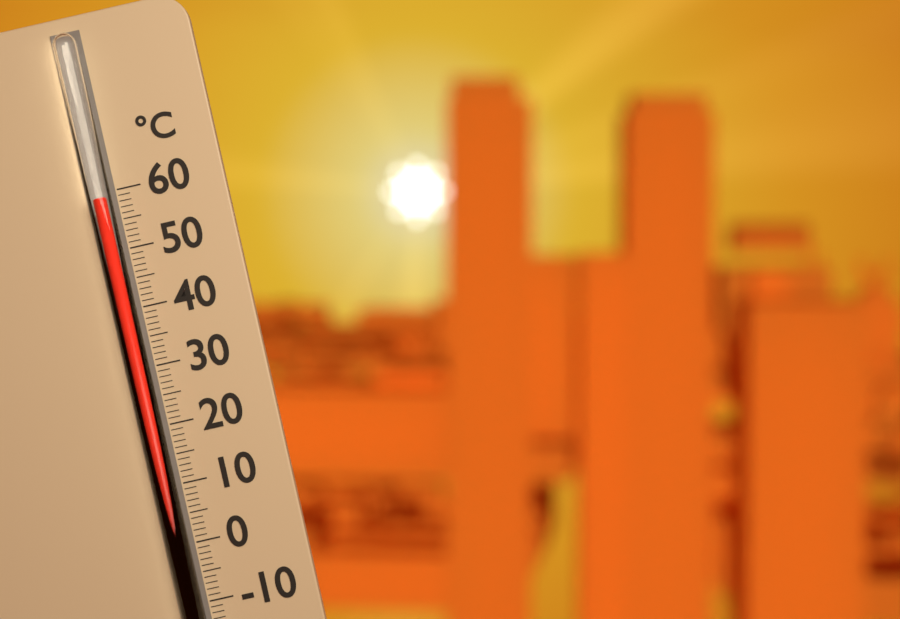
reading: 59 °C
